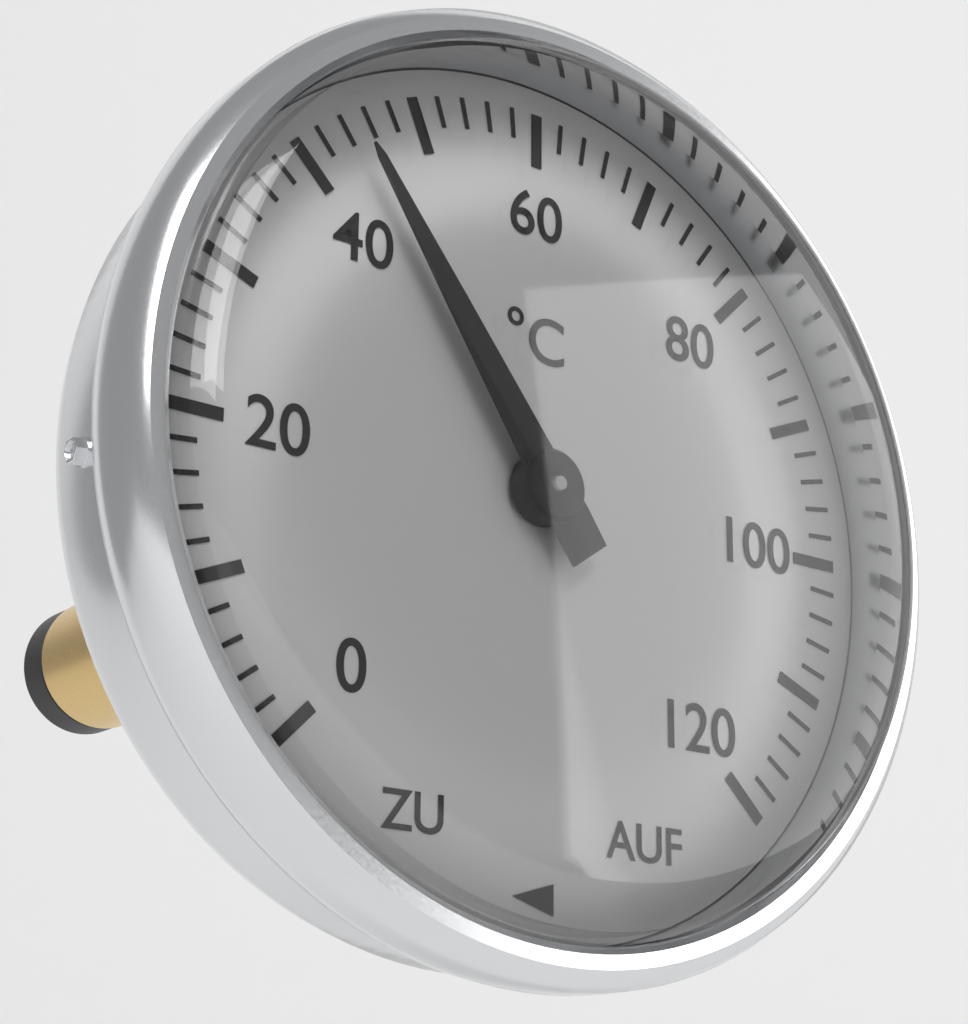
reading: 44 °C
